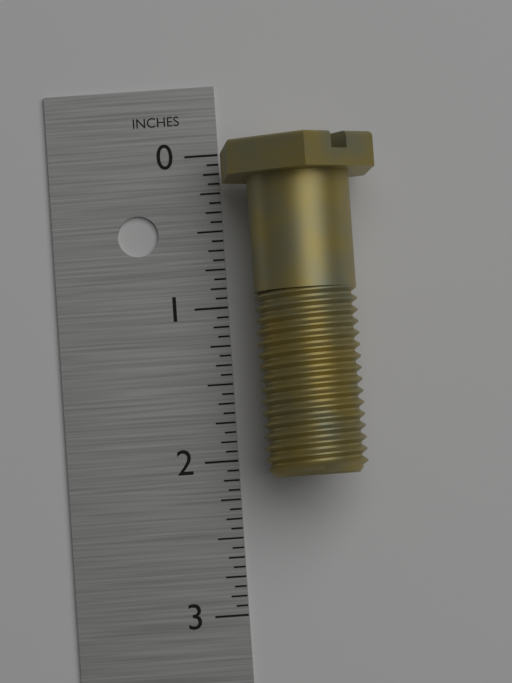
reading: 2.1250 in
